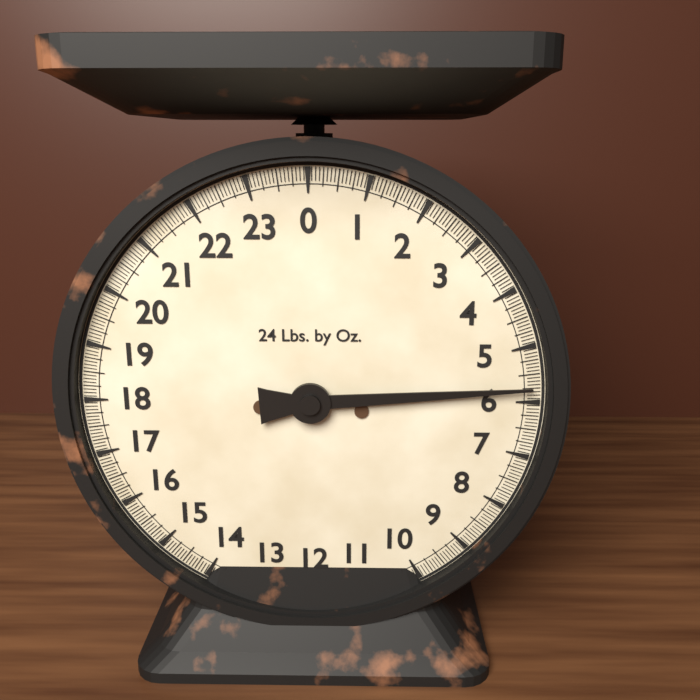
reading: 5.7500 lb
